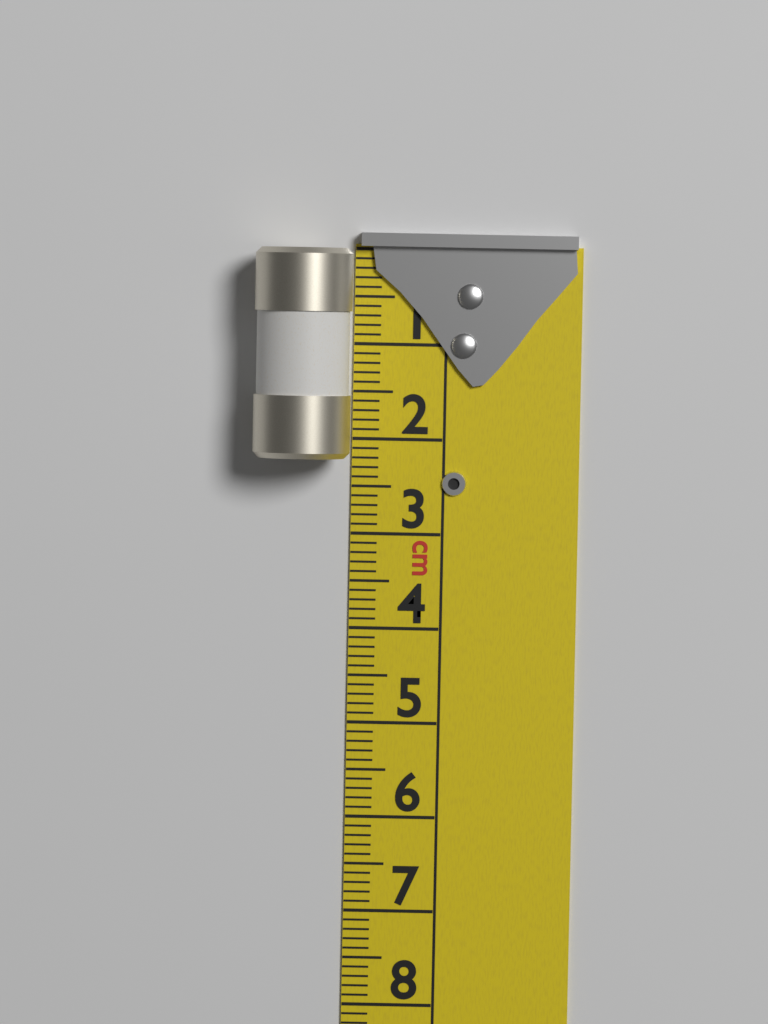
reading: 2.2 cm
